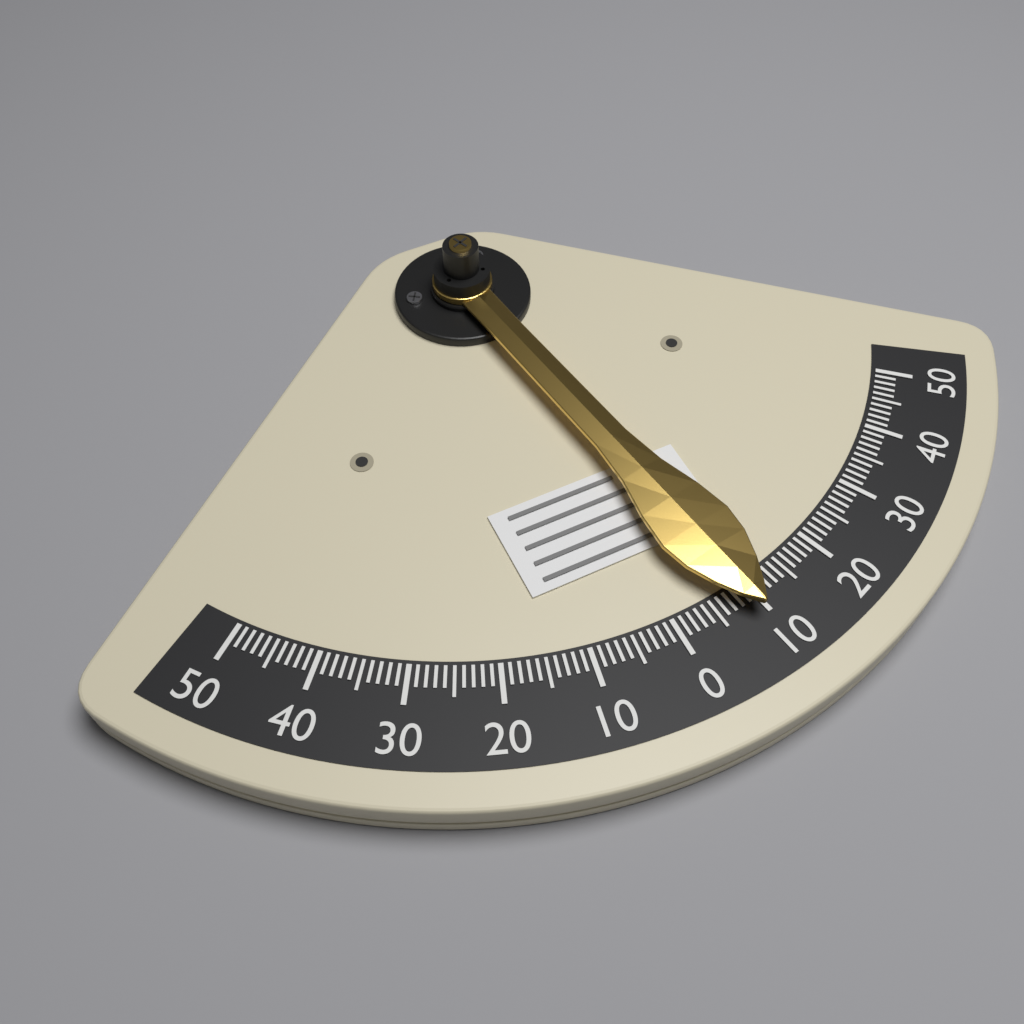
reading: -9 (no unit)
